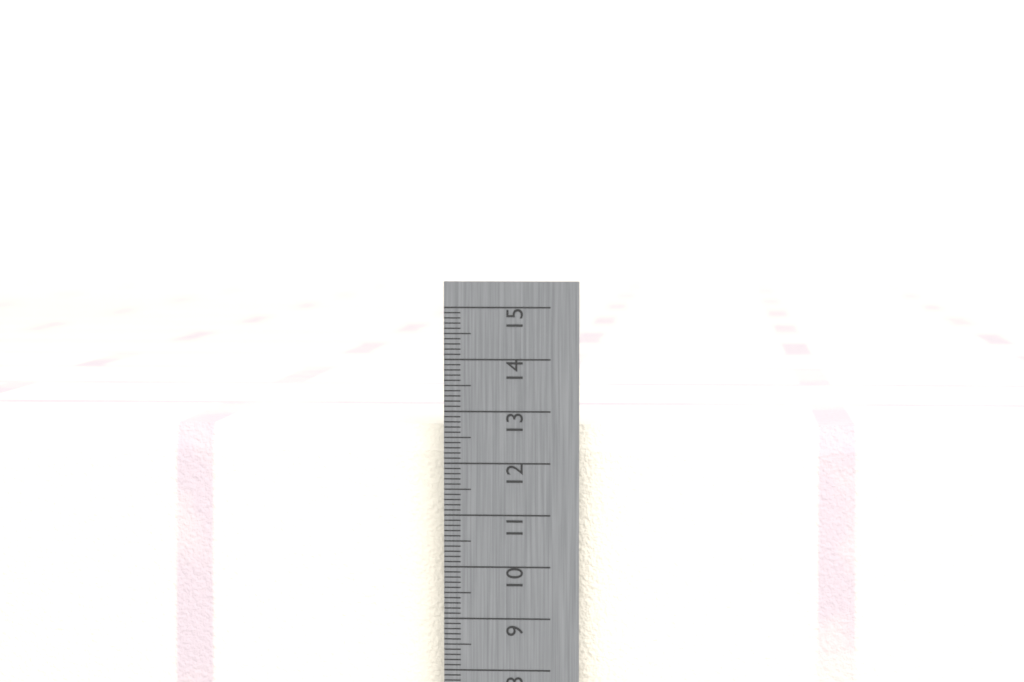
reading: 12.7 cm
